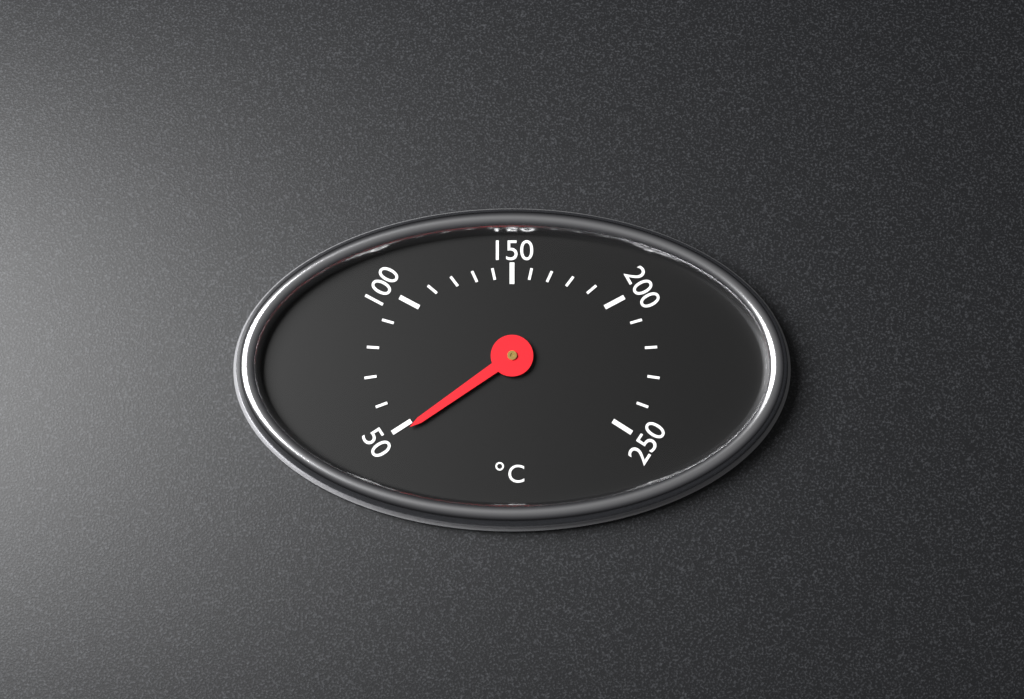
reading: 48 °C
